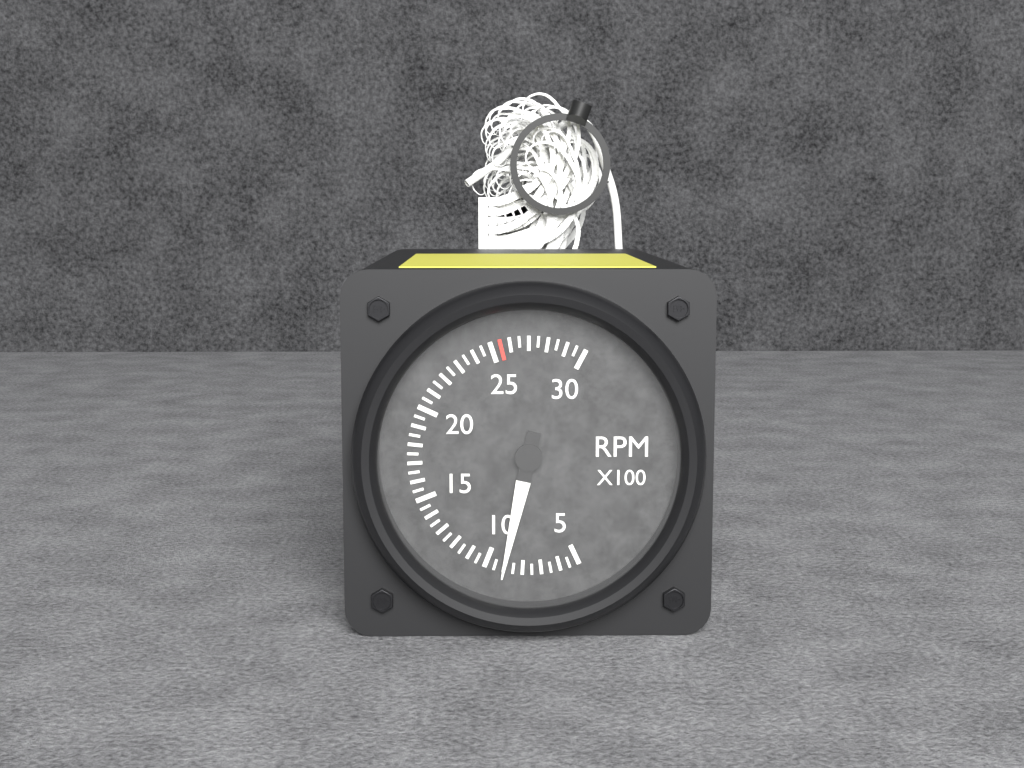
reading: 900 RPM
